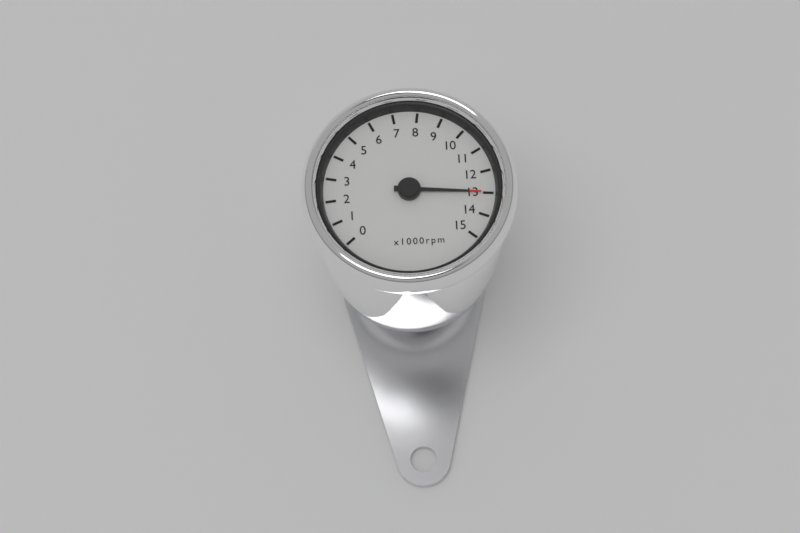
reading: 13000 rpm
